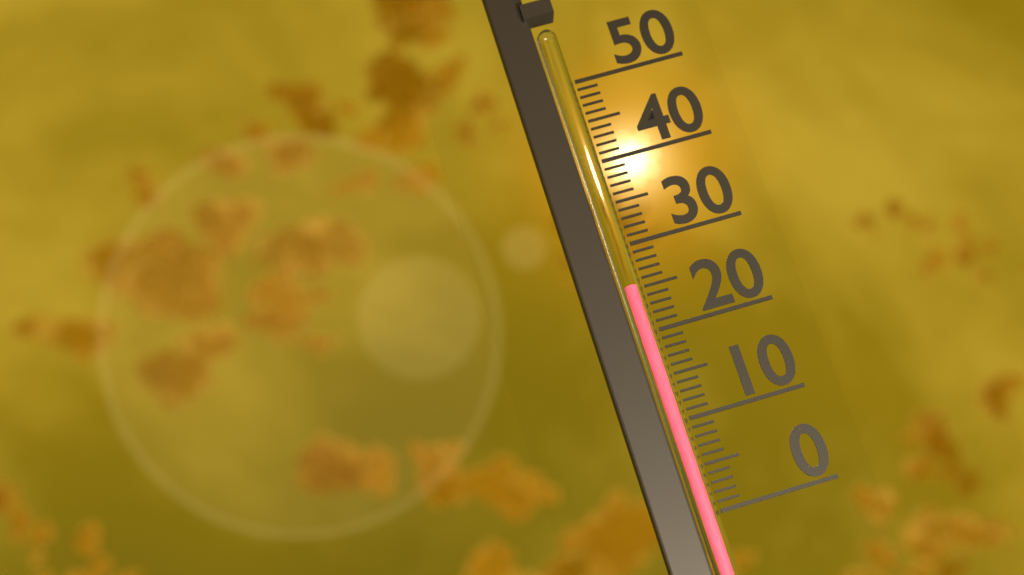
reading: 25 (no unit)
